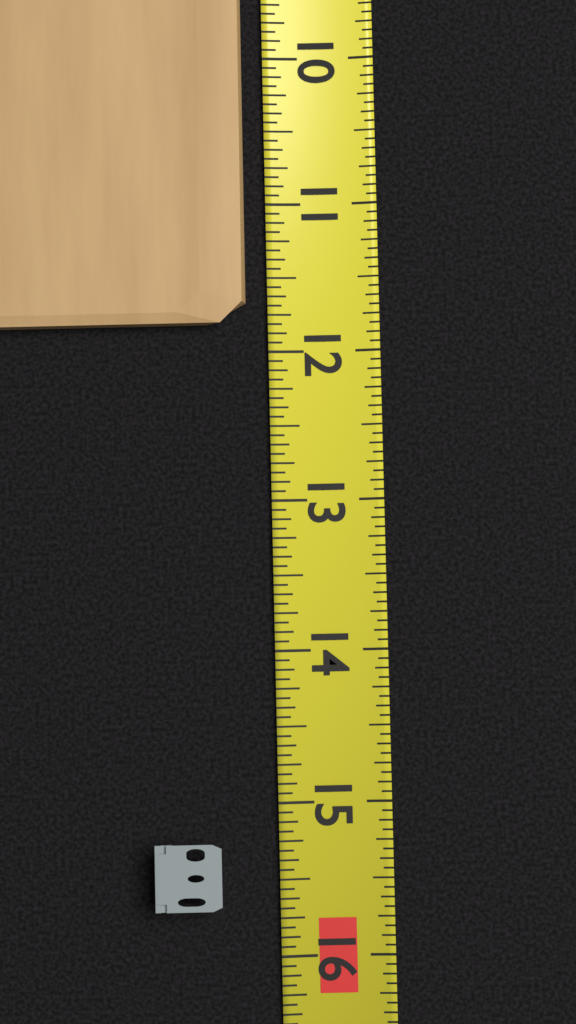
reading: 11.8125 (no unit)
